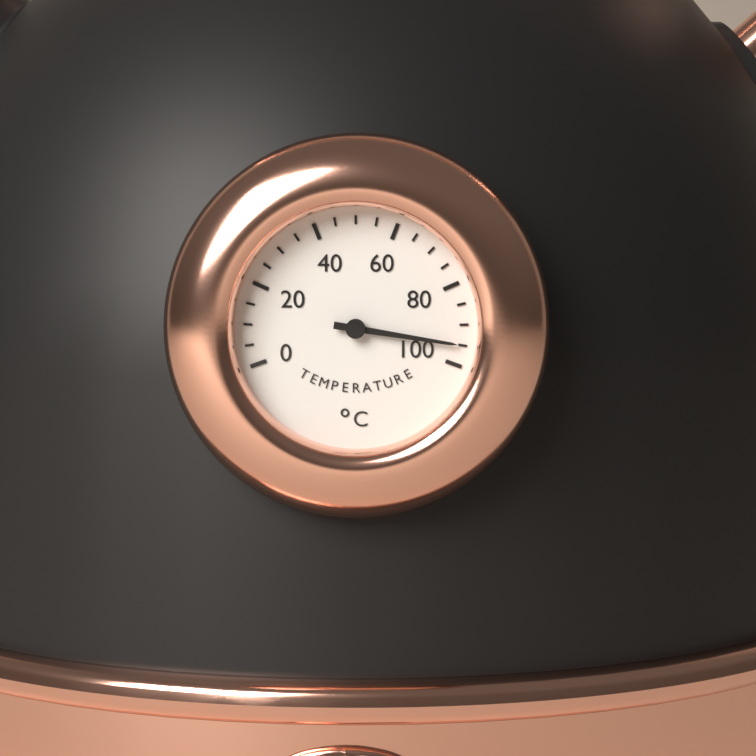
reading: 95 °C
